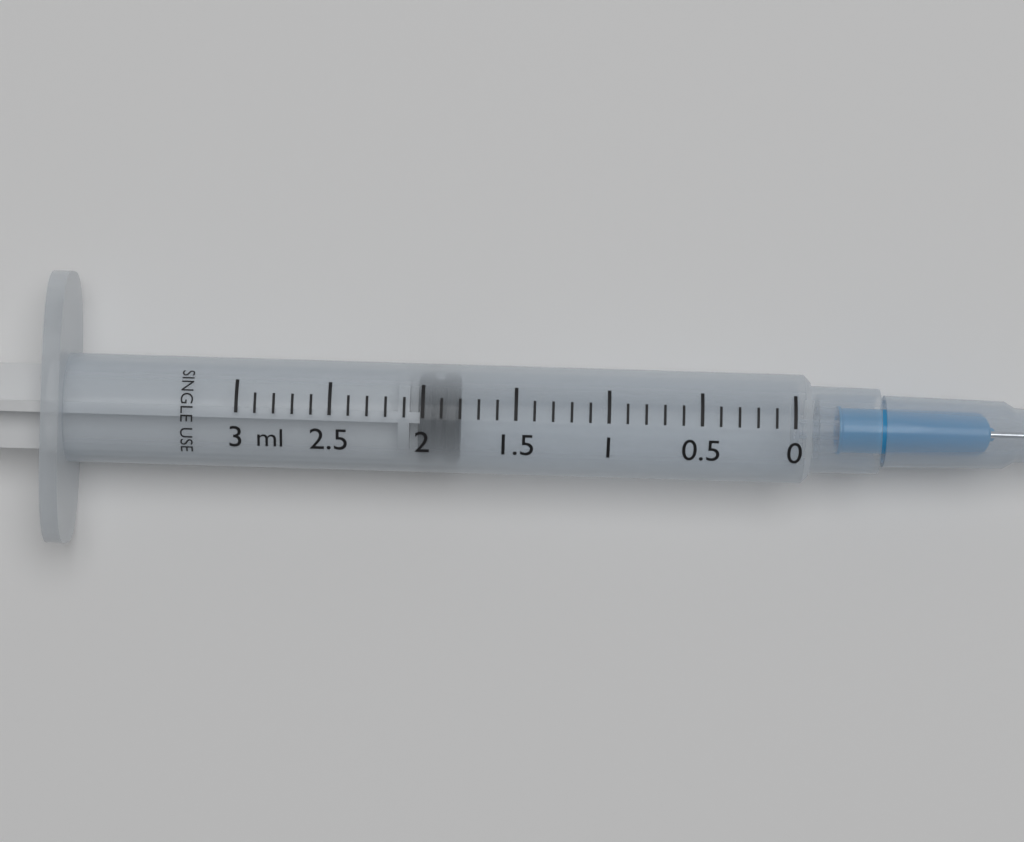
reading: 1.8 ml
